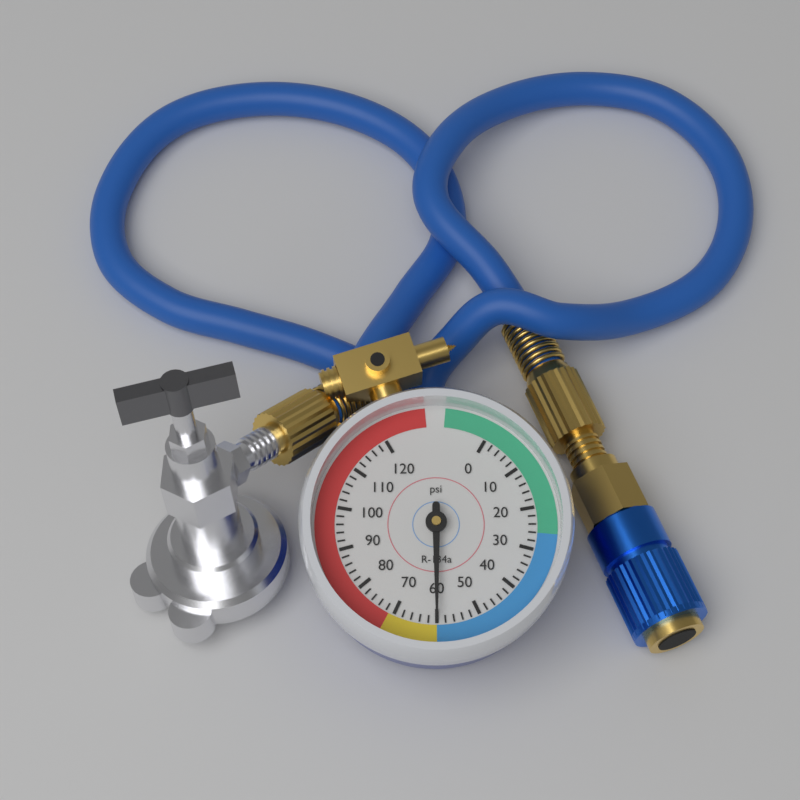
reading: 60 psi
